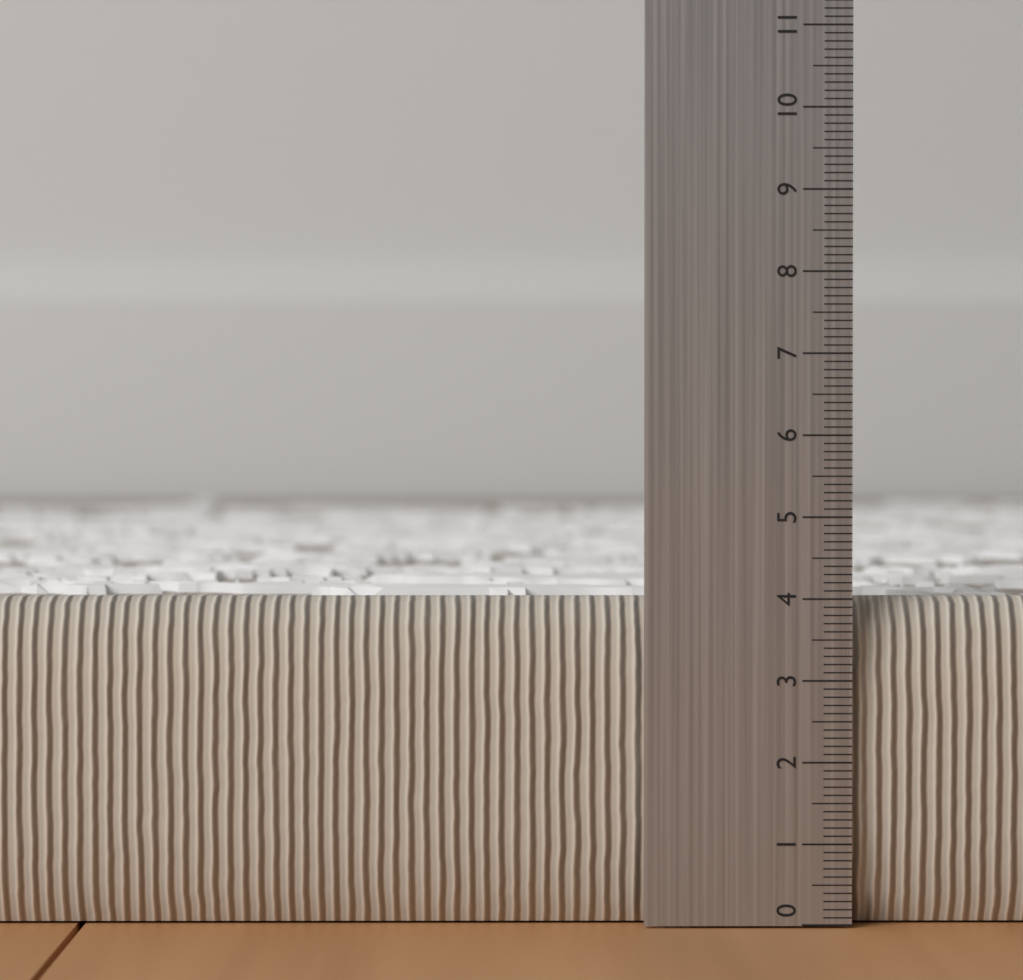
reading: 4.0 (no unit)
